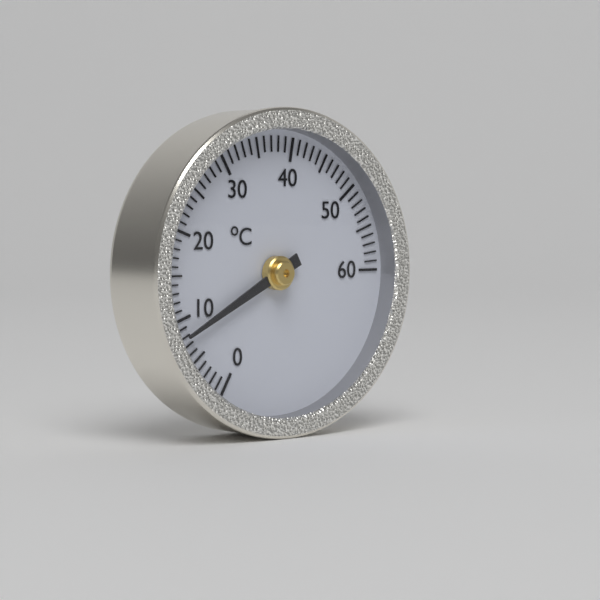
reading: 8 °C
